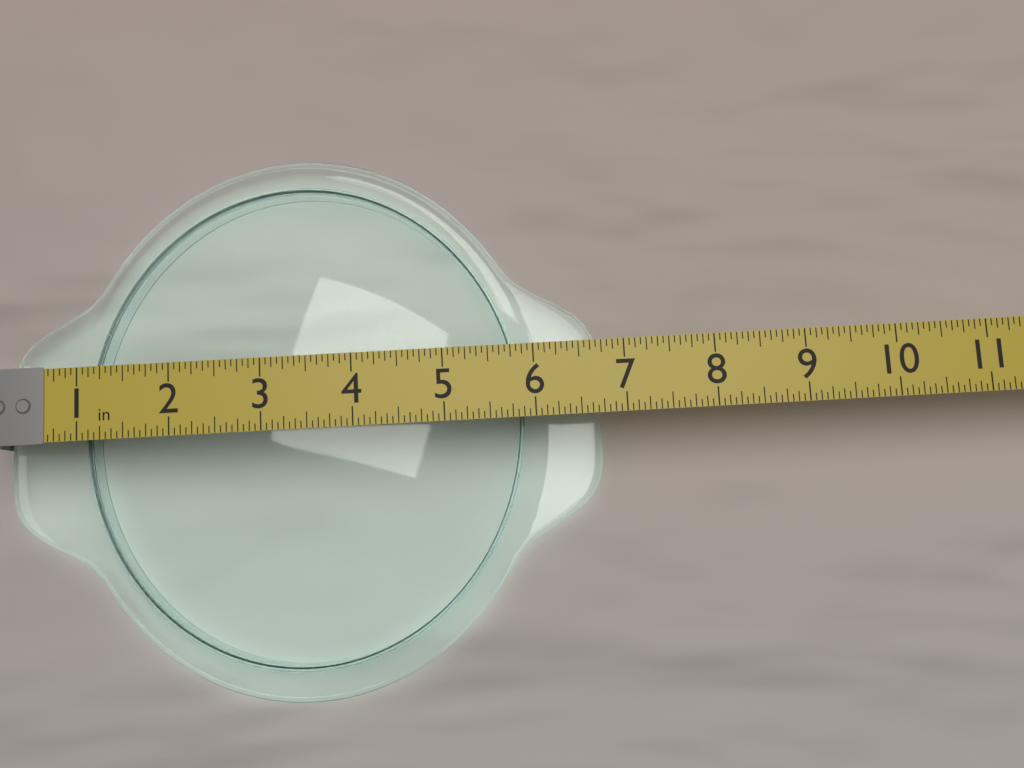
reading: 6.7500 in
